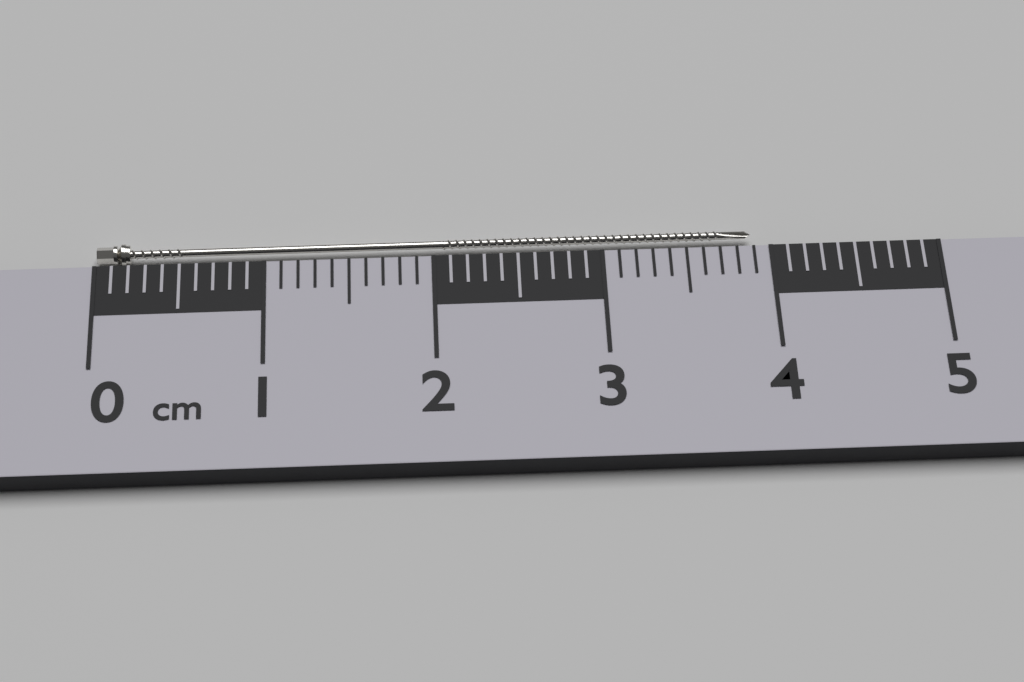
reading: 3.9 cm
